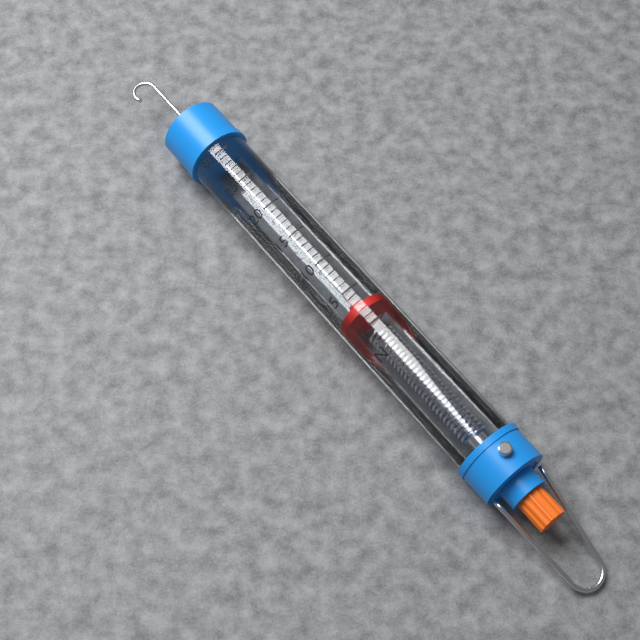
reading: 2 N
